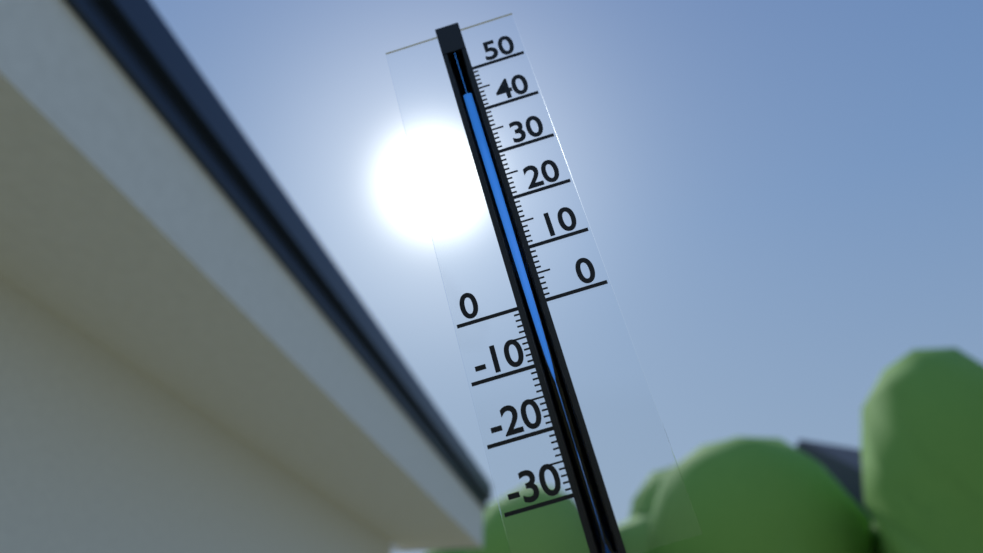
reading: 44 (no unit)
